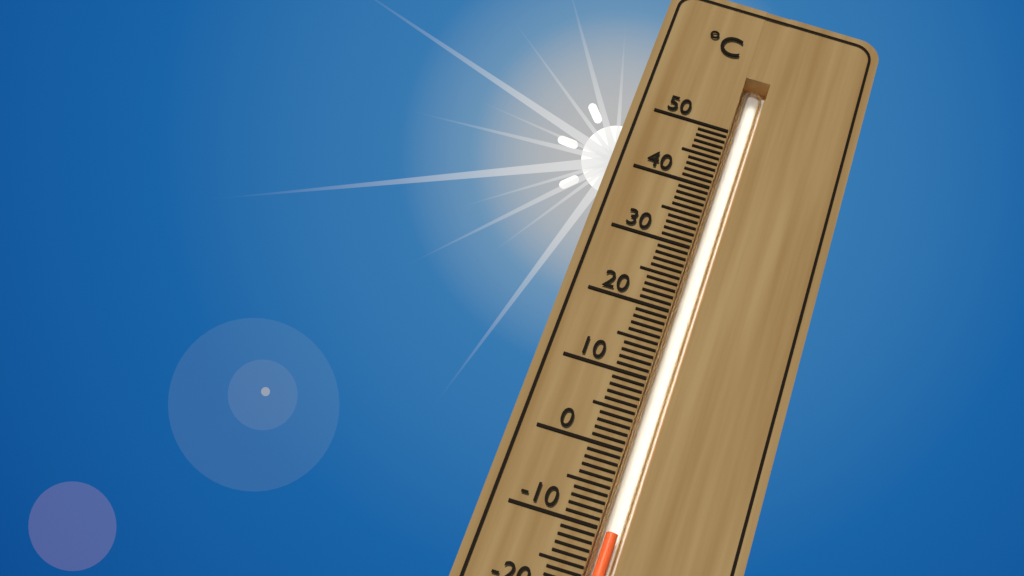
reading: -10 °C
